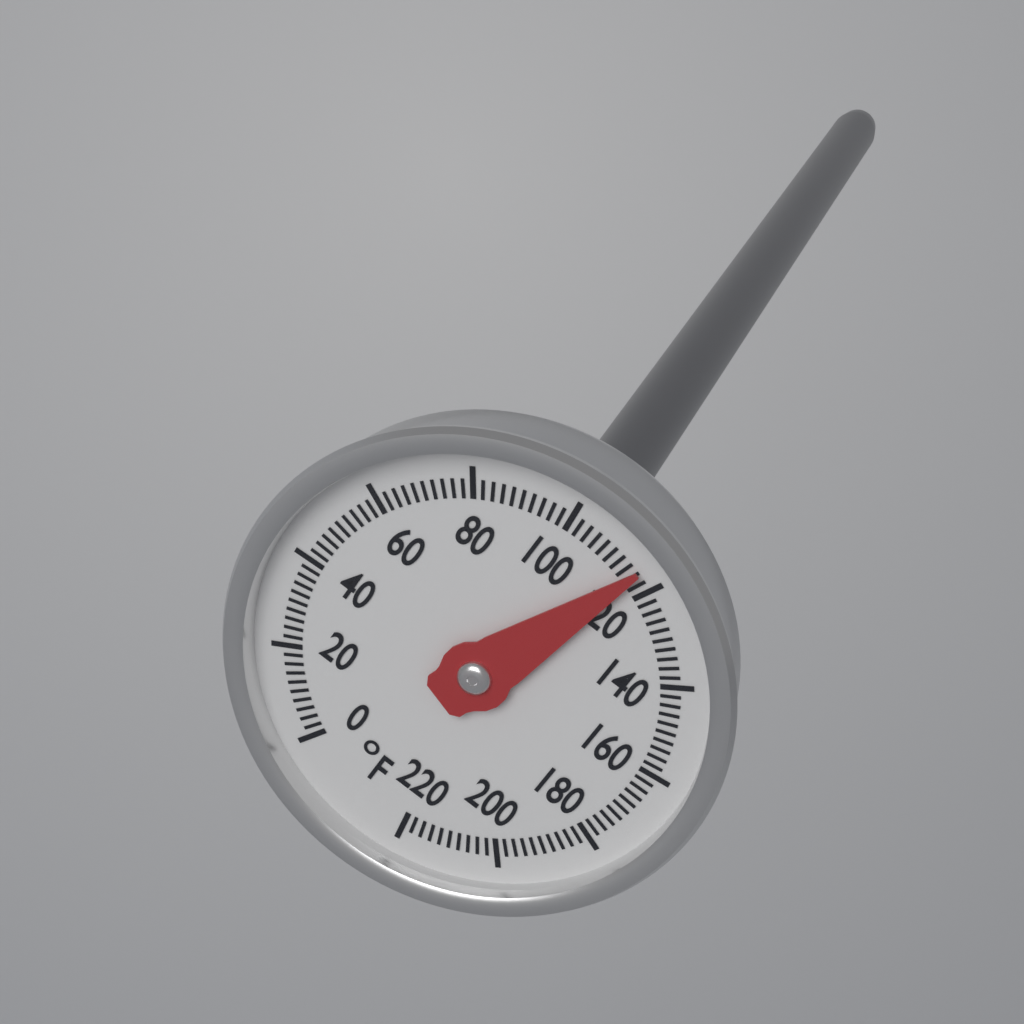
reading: 116 °F
